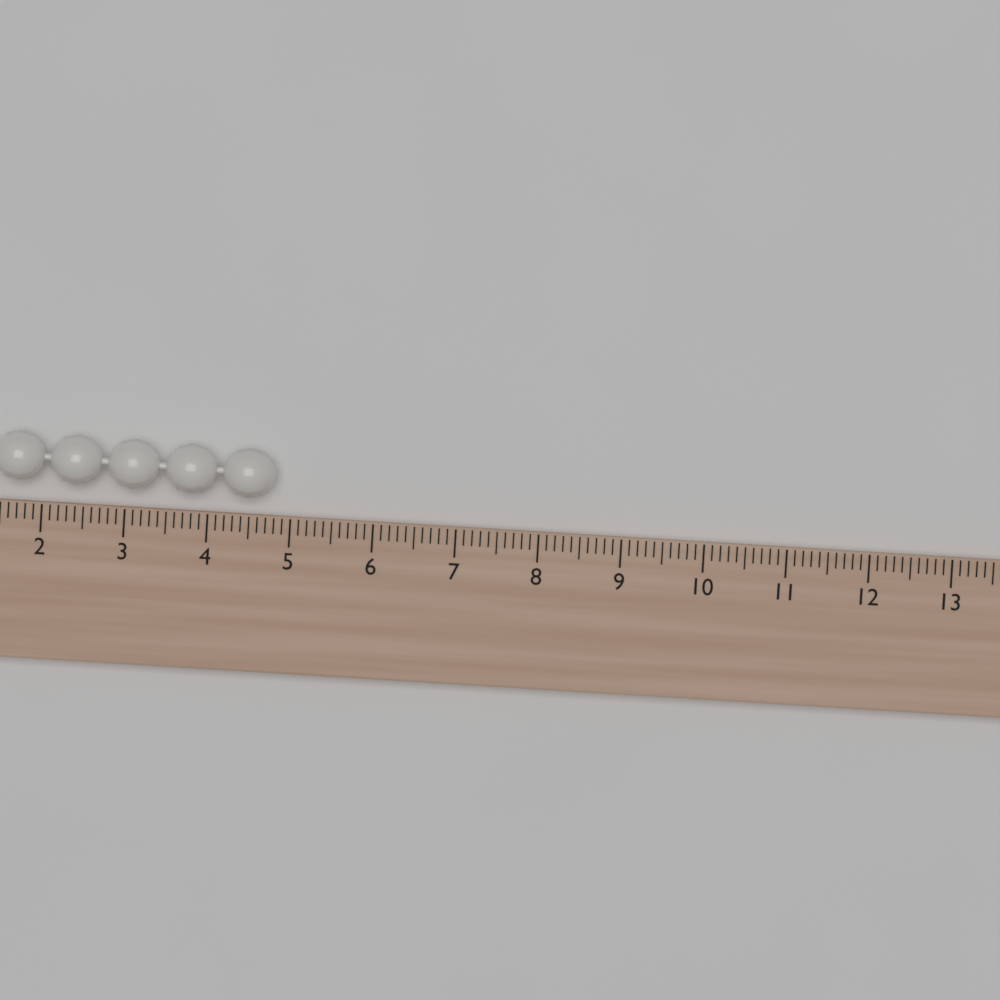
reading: 4.8 (no unit)
